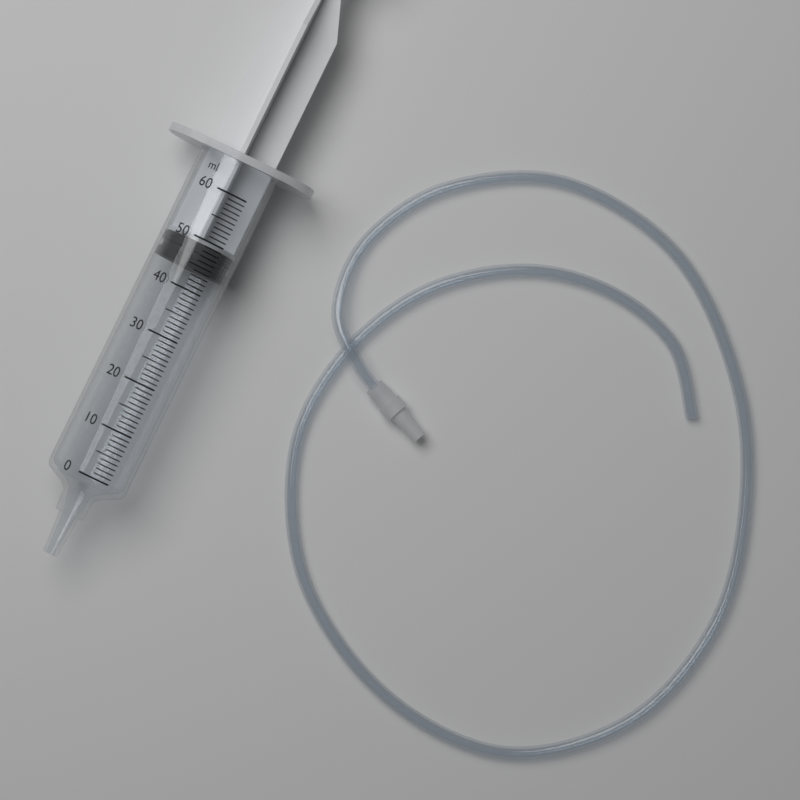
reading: 44 ml
